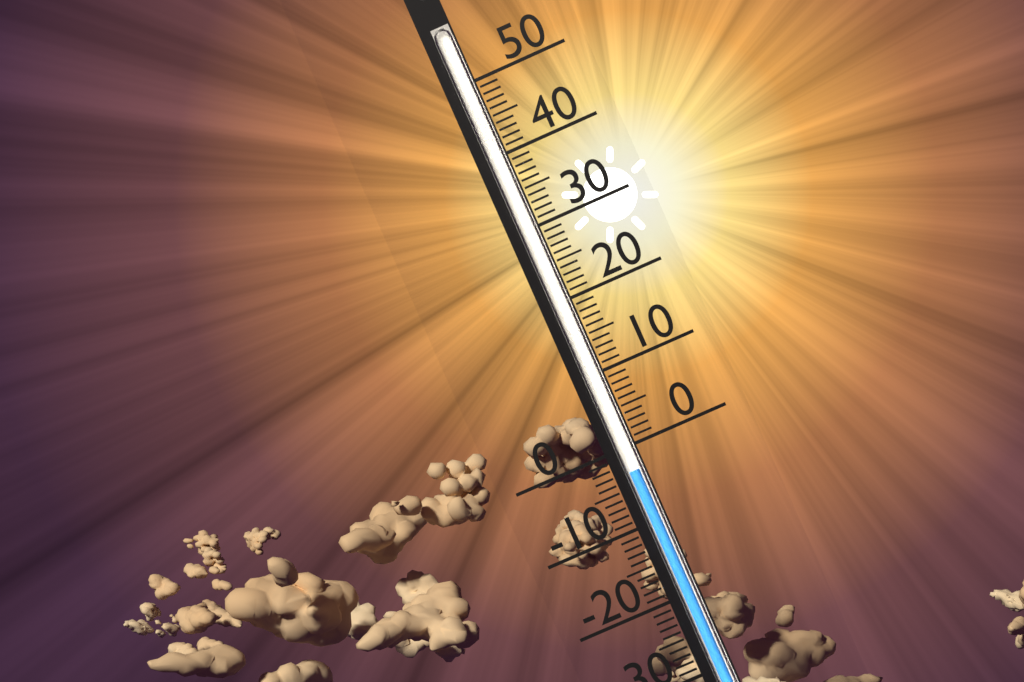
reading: -3 (no unit)
